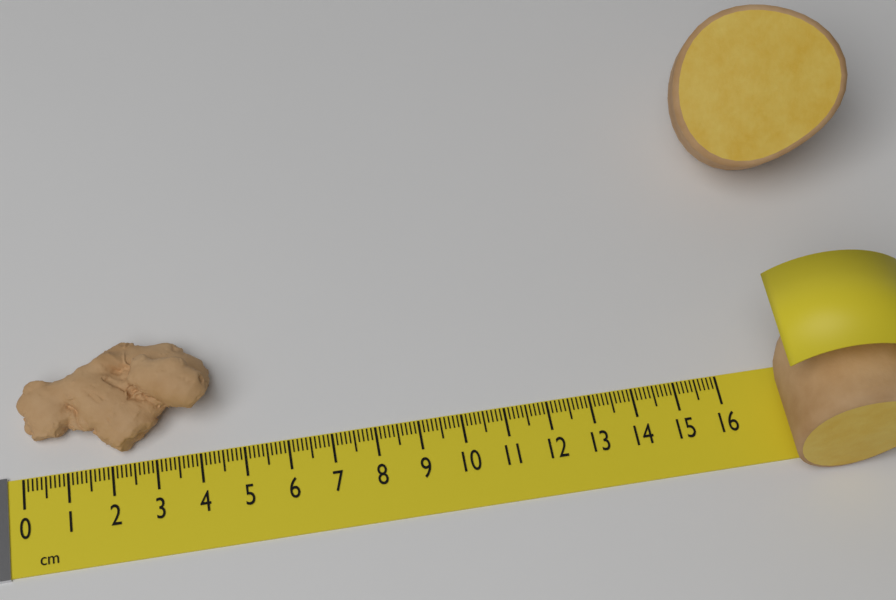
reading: 4.4 cm
